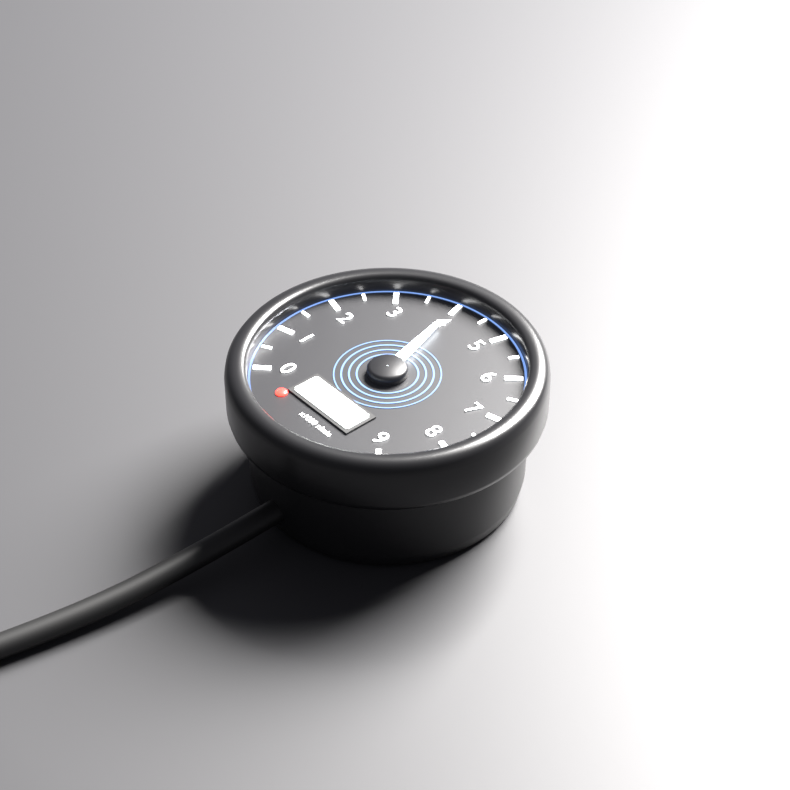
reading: 4.0 x1000 r/min
